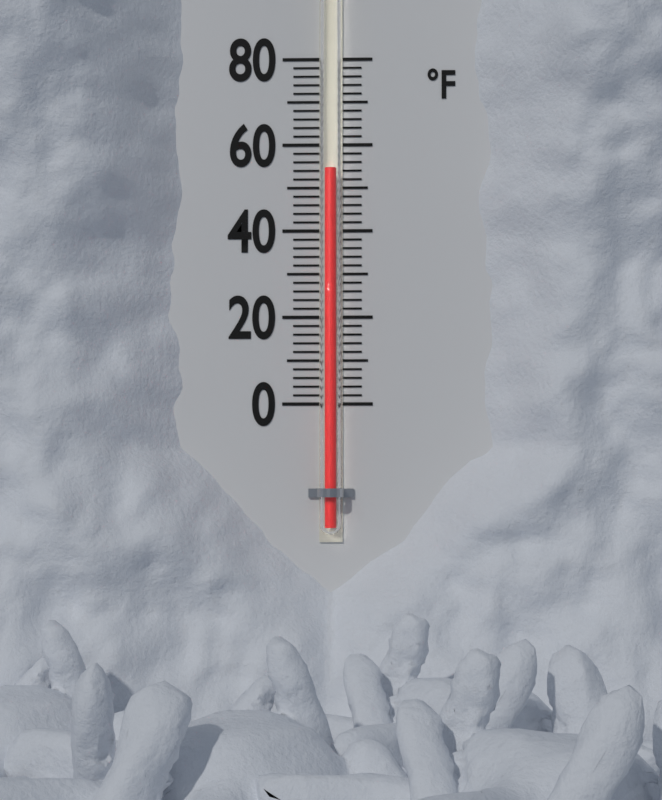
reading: 54 °F
